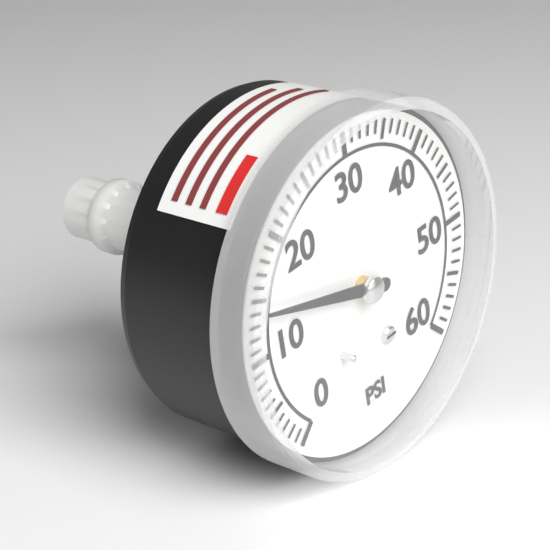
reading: 14 psi
